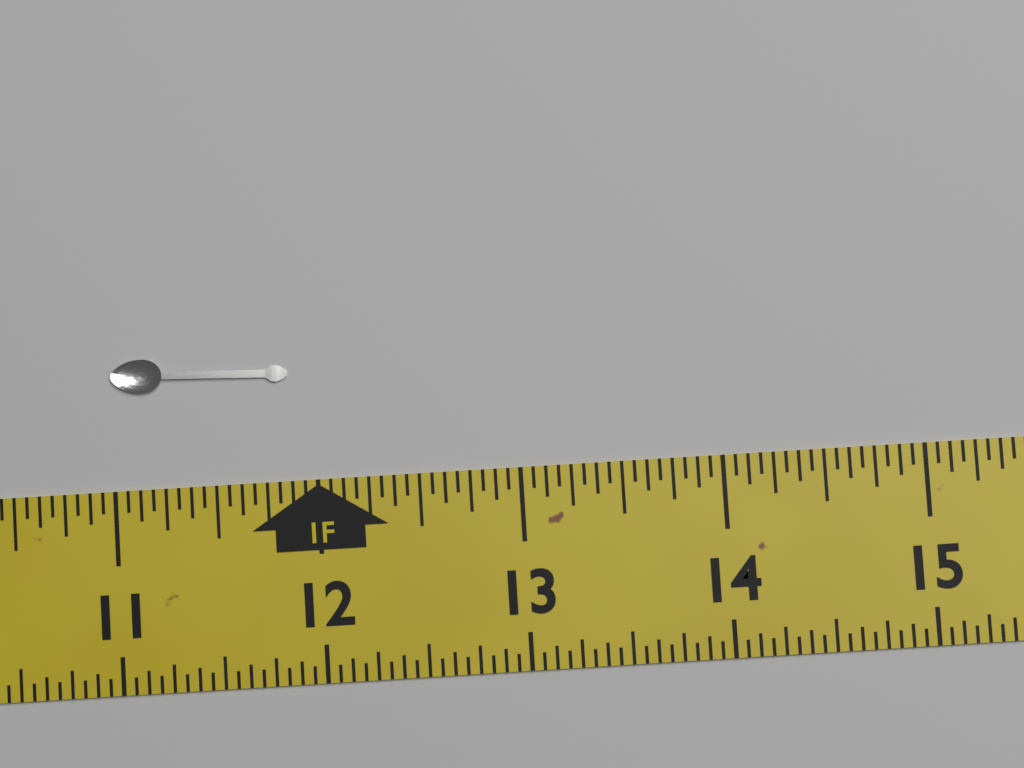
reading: 11.8750 in
